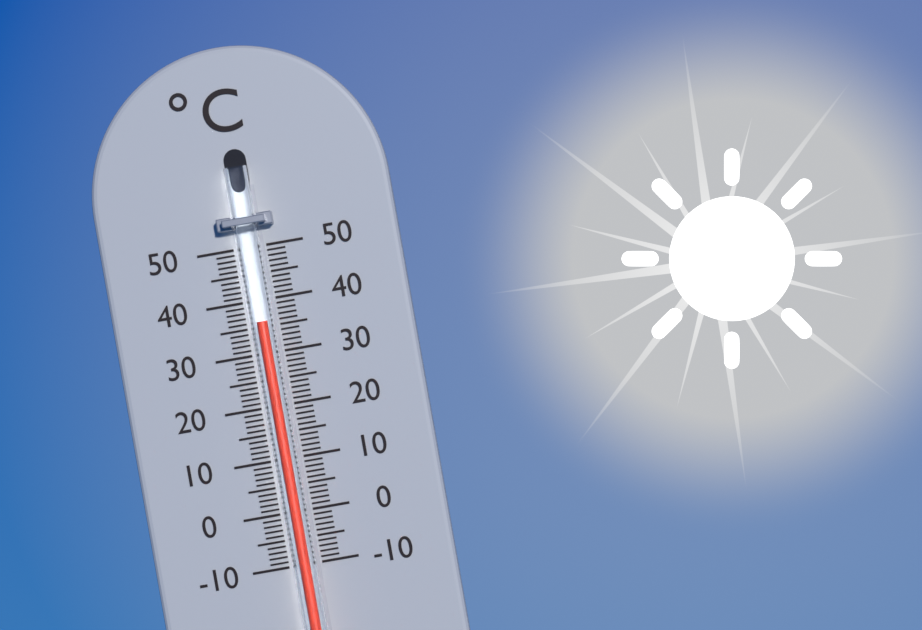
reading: 36 °C
